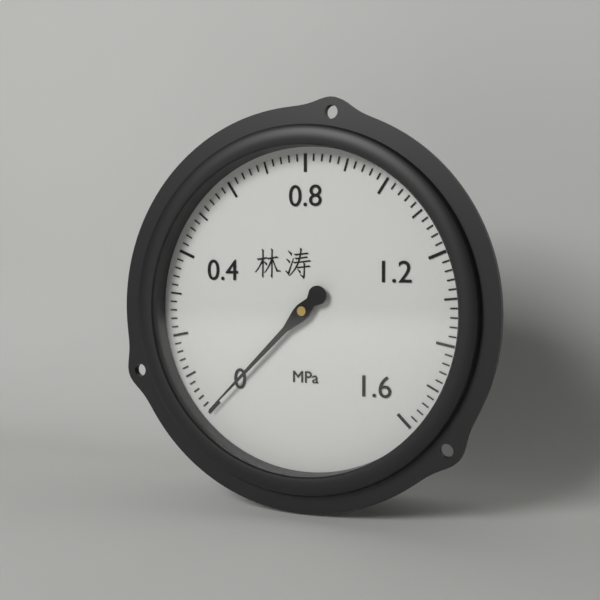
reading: 0.00 MPa
